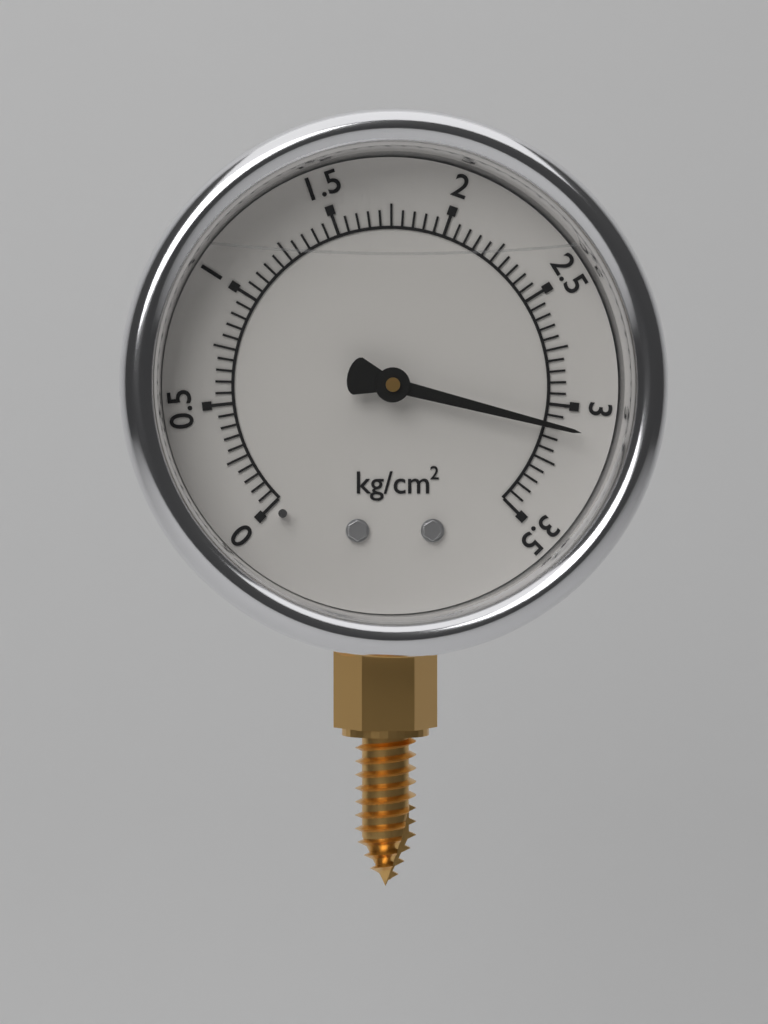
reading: 3.10 kg/cm²
